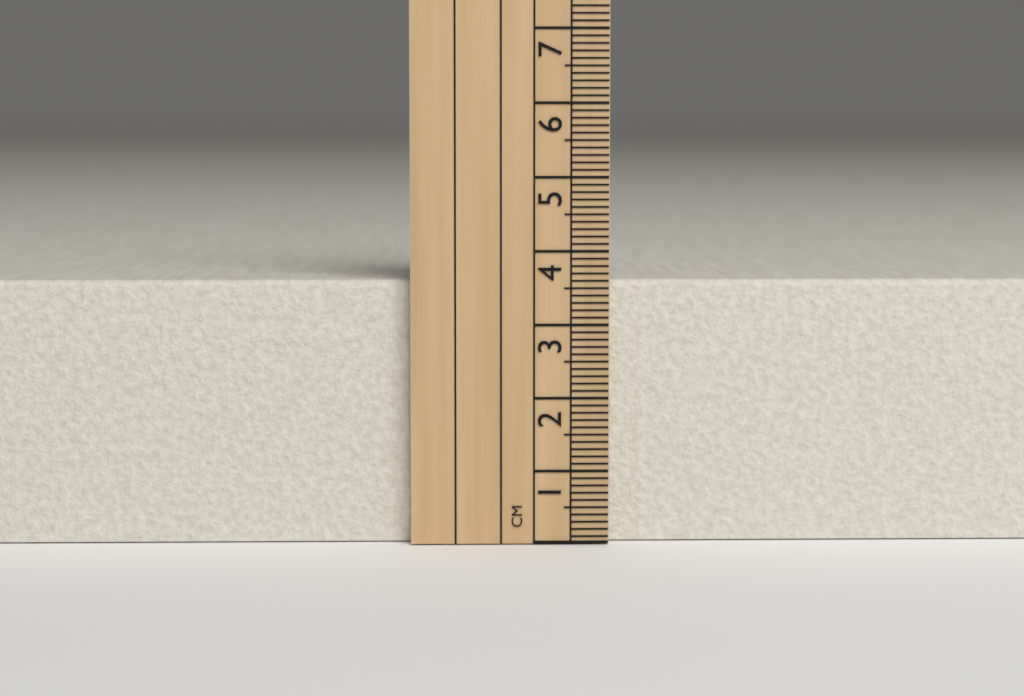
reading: 3.6 cm
